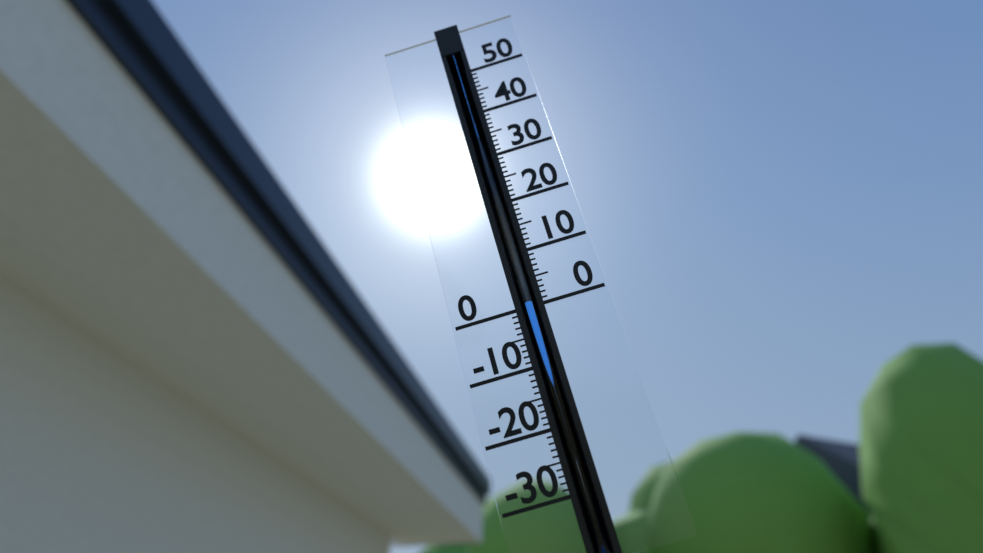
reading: 1 (no unit)
